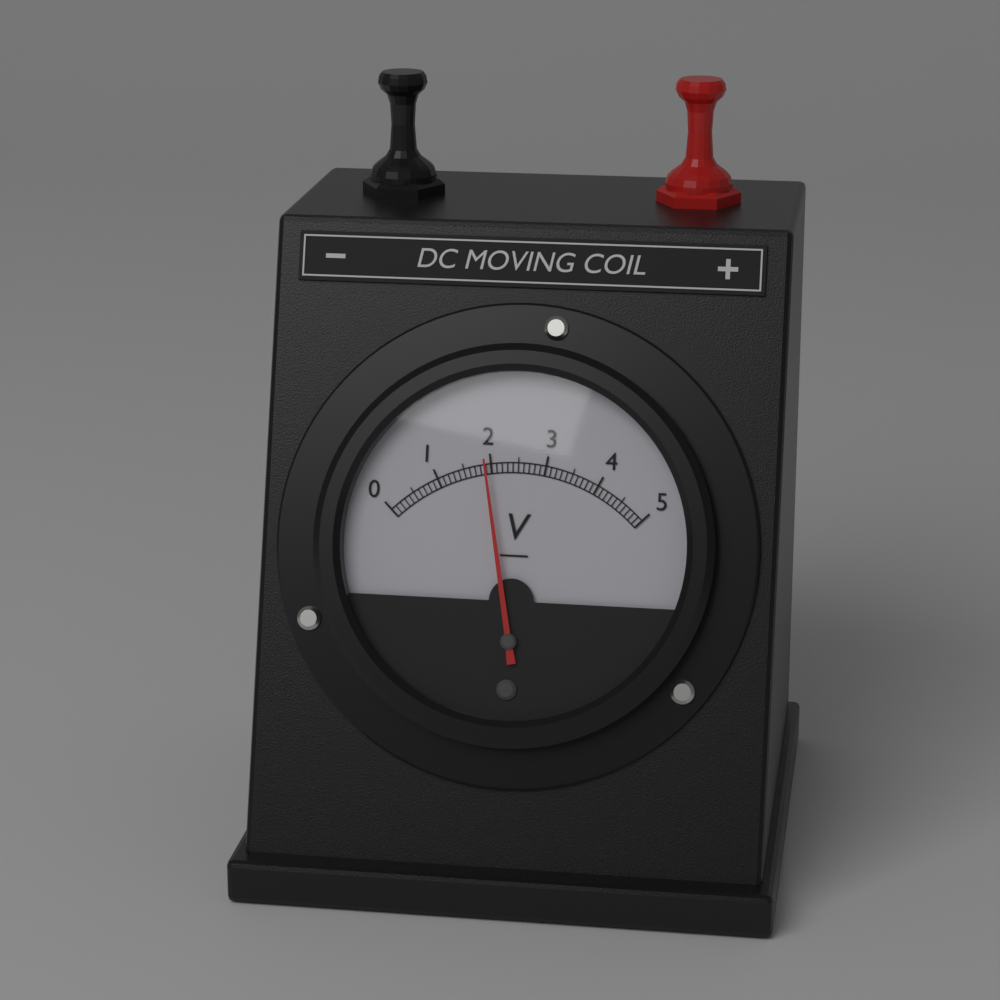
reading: 1.9 V
